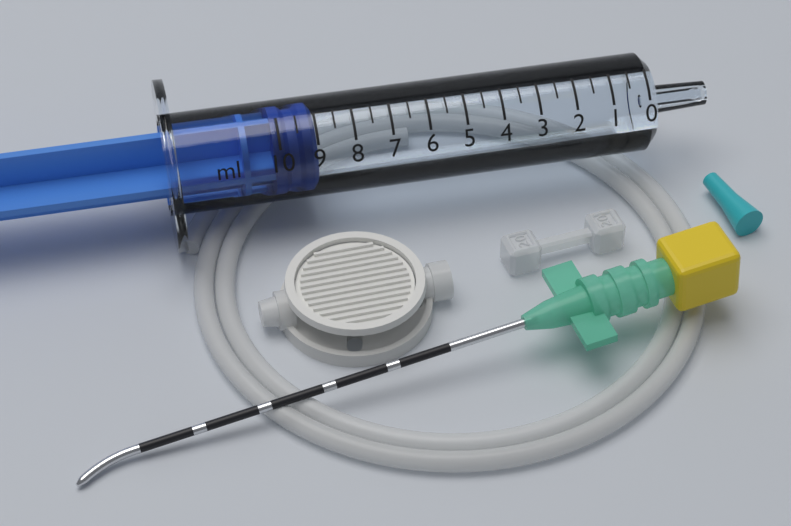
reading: 9.0 ml
